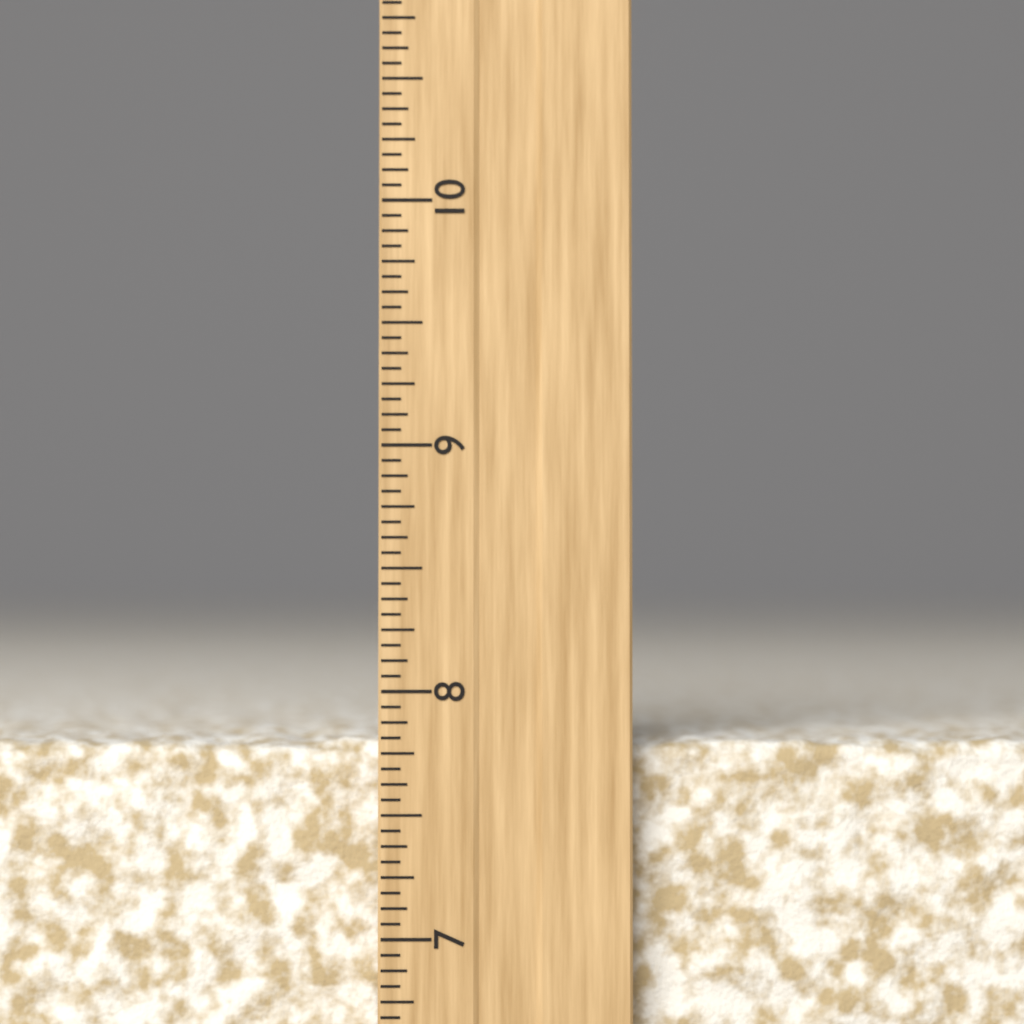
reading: 7.8125 inch
